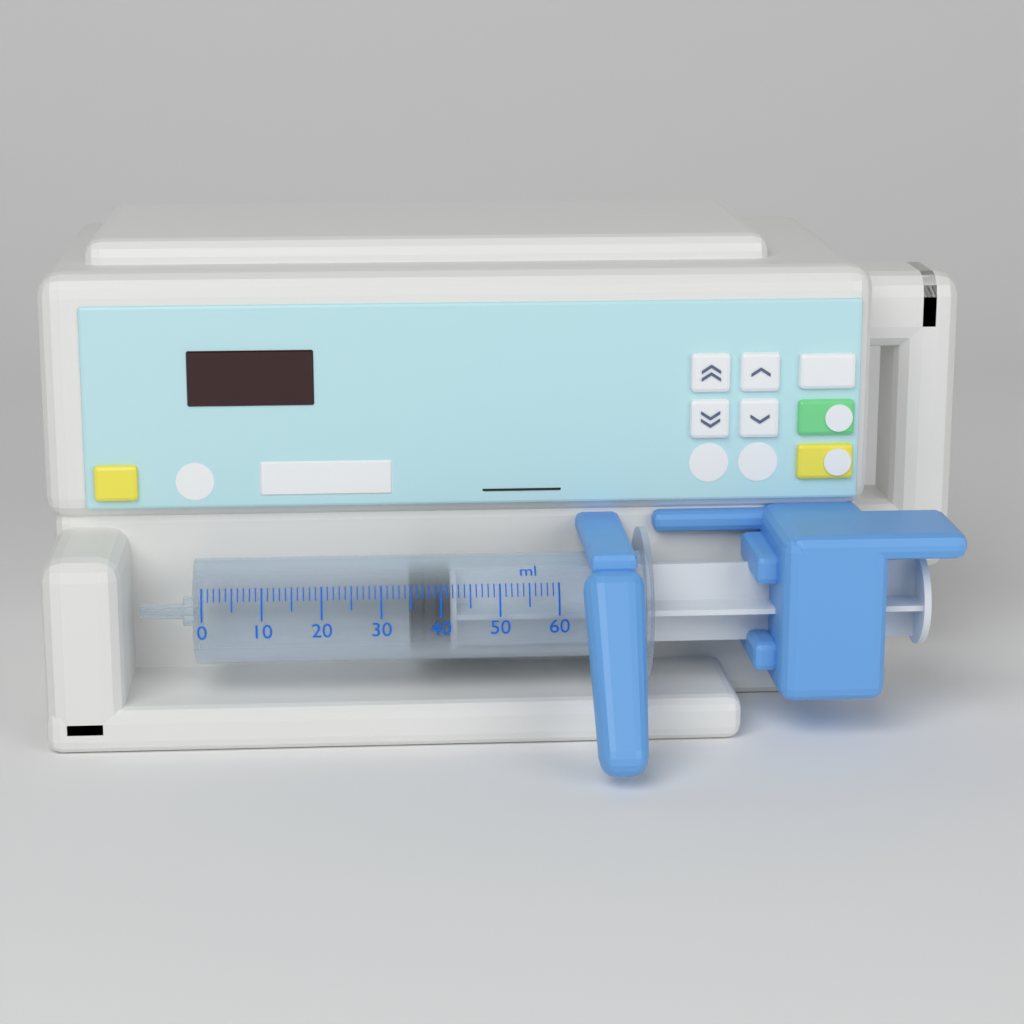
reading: 35 ml
